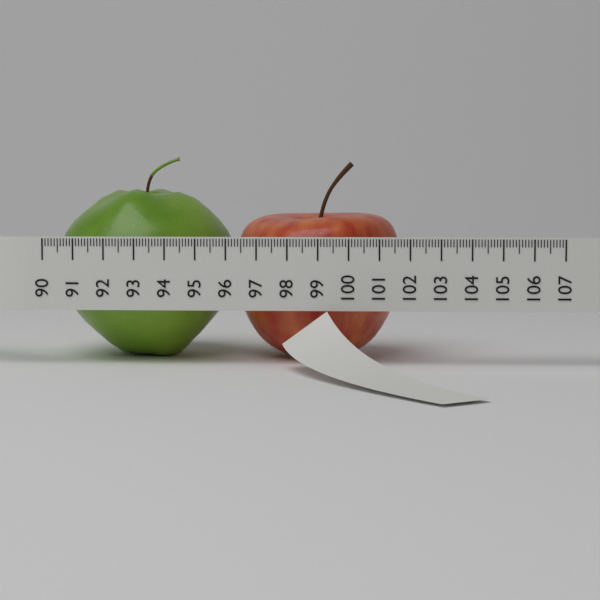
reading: 101.7 (no unit)
